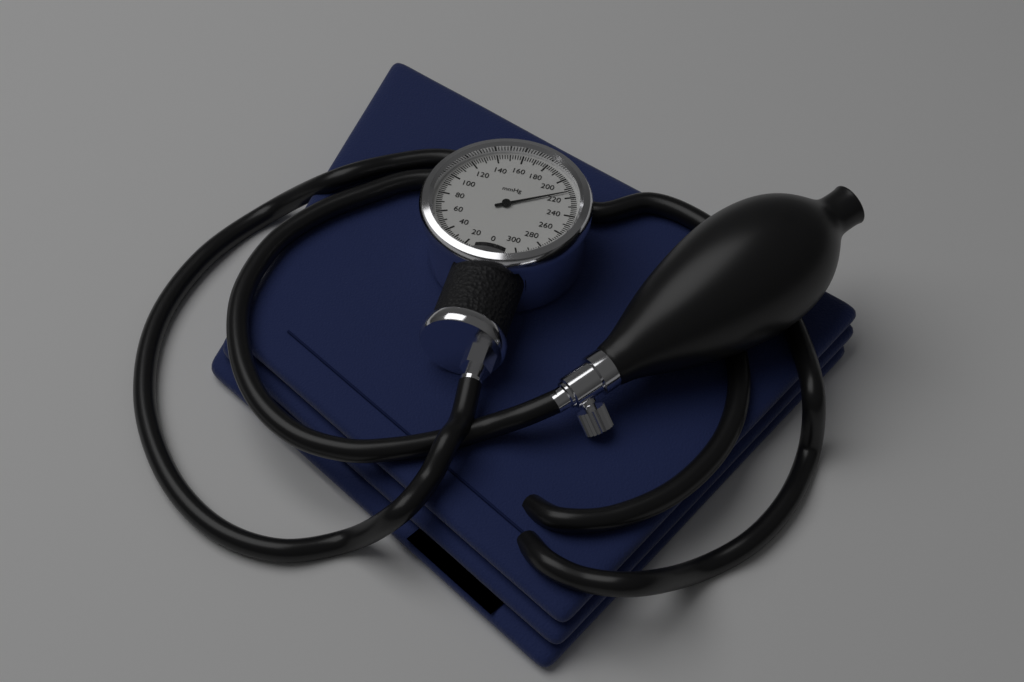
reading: 214 mmHg
